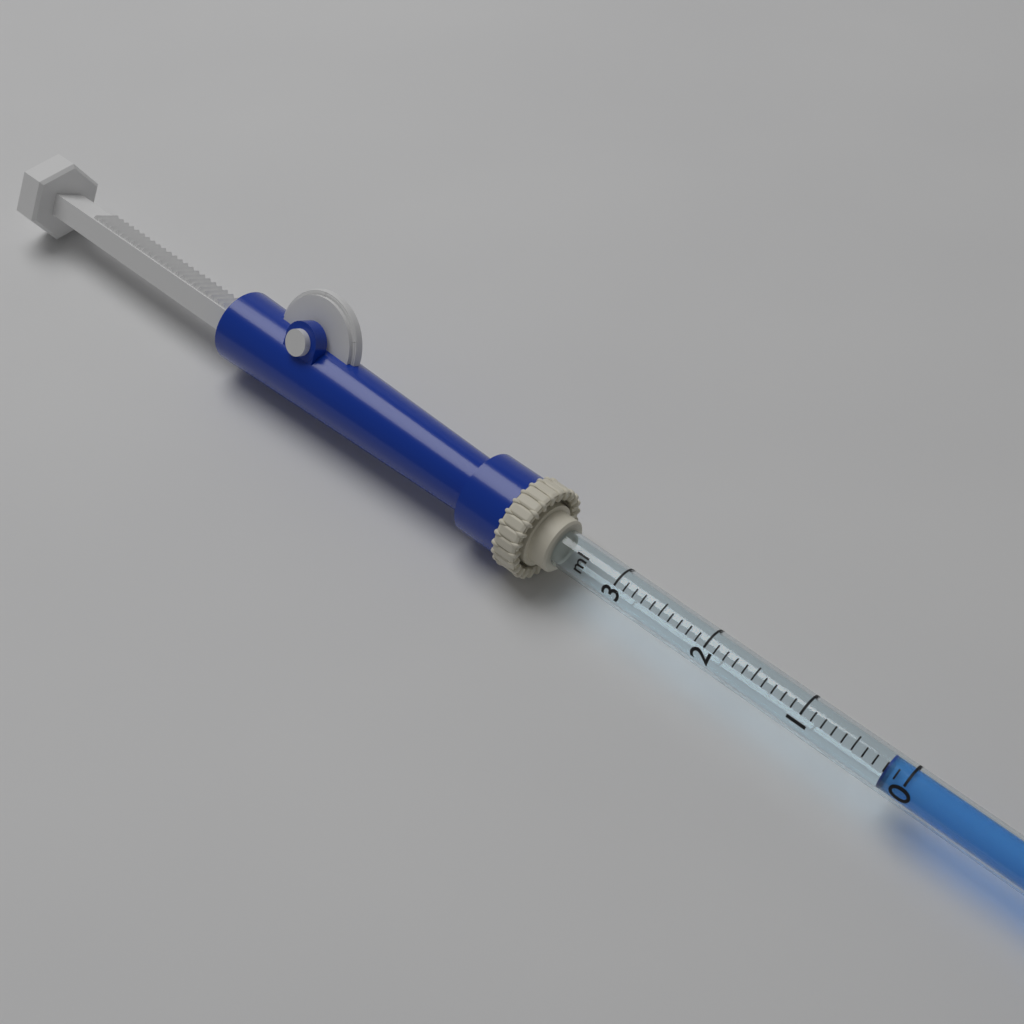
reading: 0.2 ml
